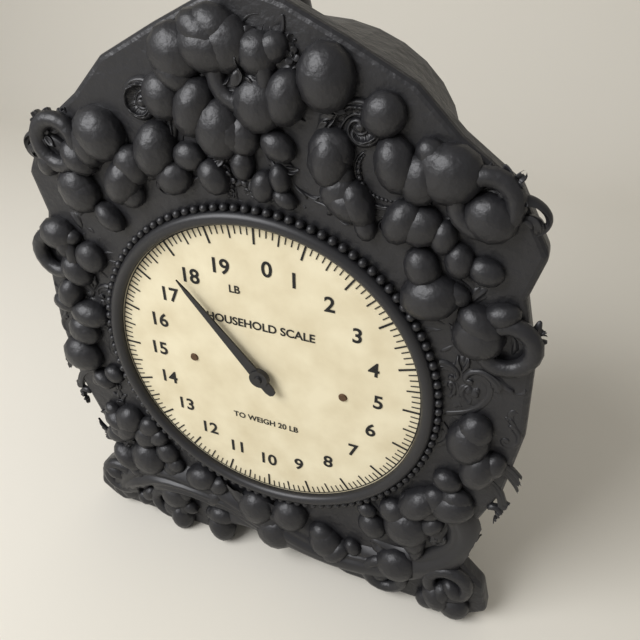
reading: 17.750 lb
